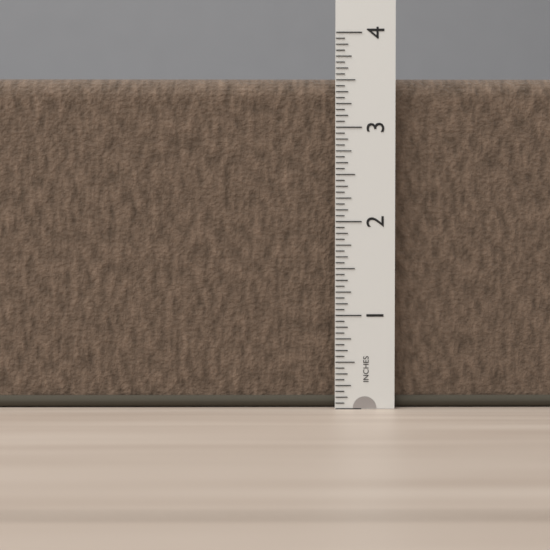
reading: 3.5625 in
